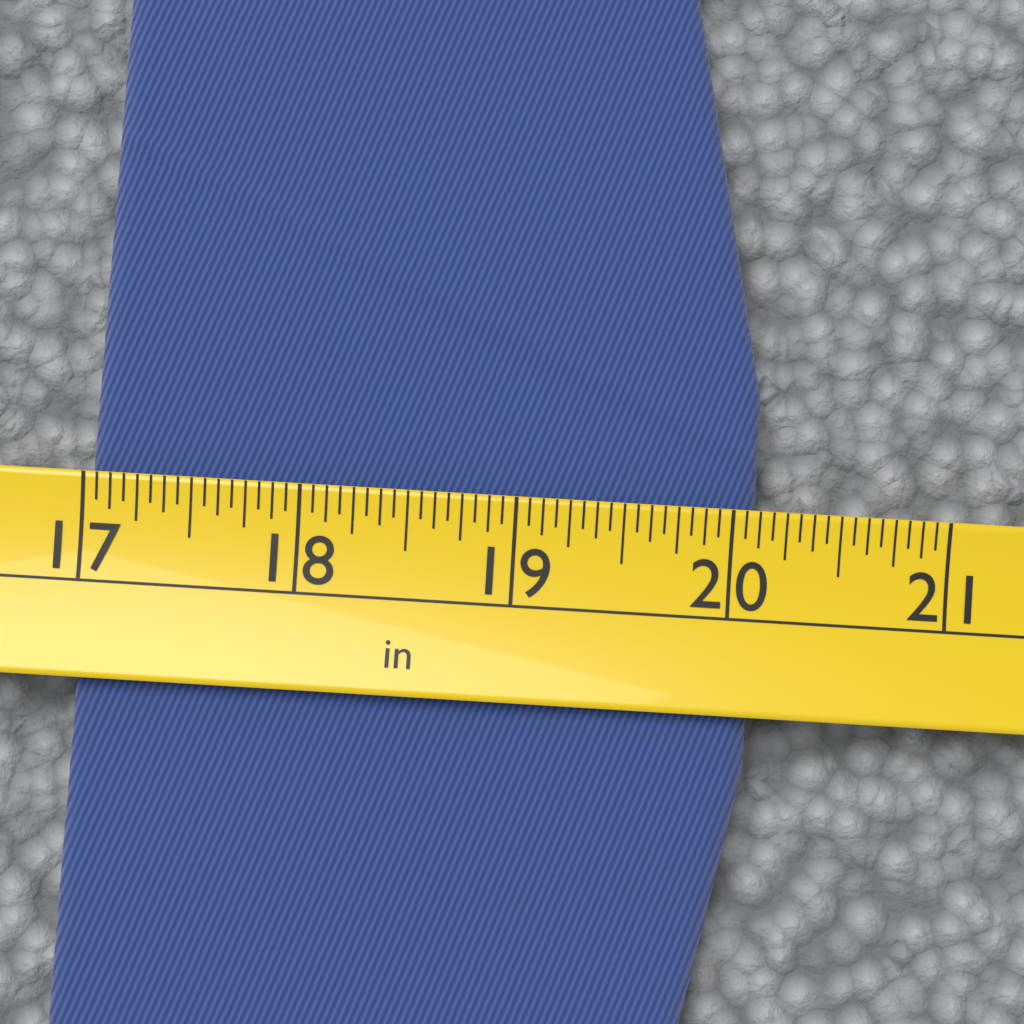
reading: 20.1250 in
